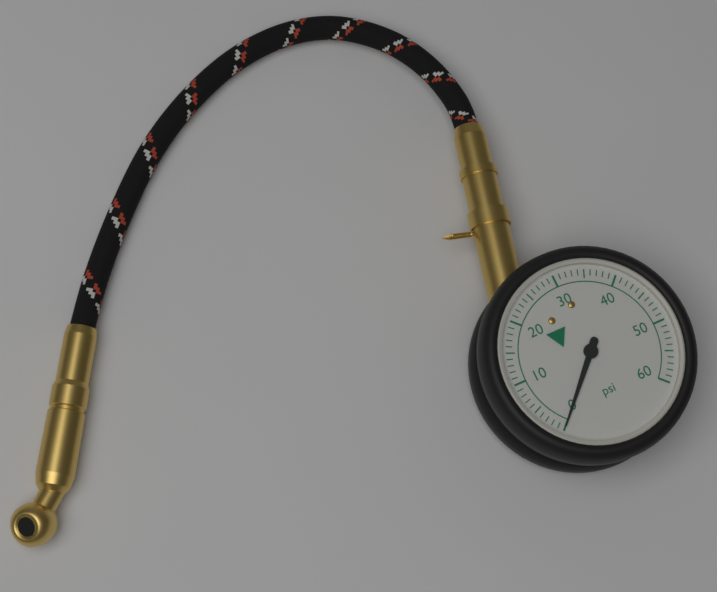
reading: 0 psi
